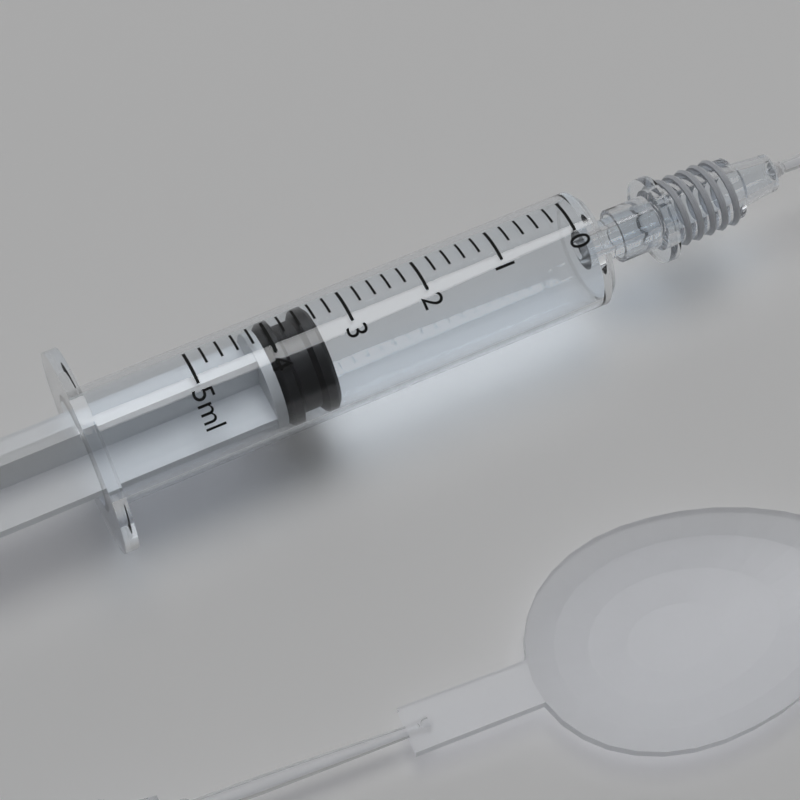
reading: 3.4 ml
